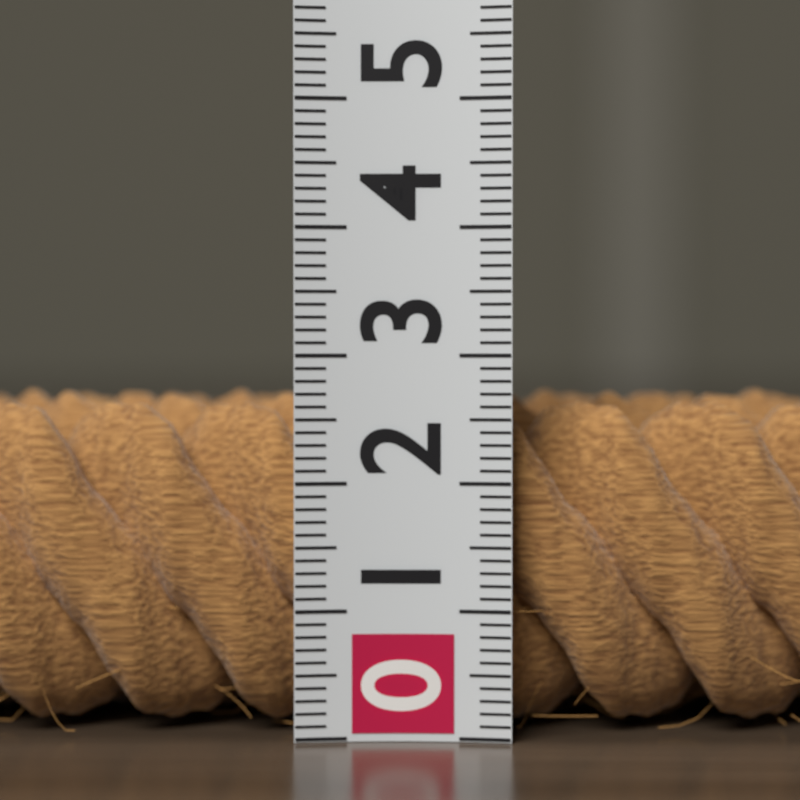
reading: 2.7 (no unit)
